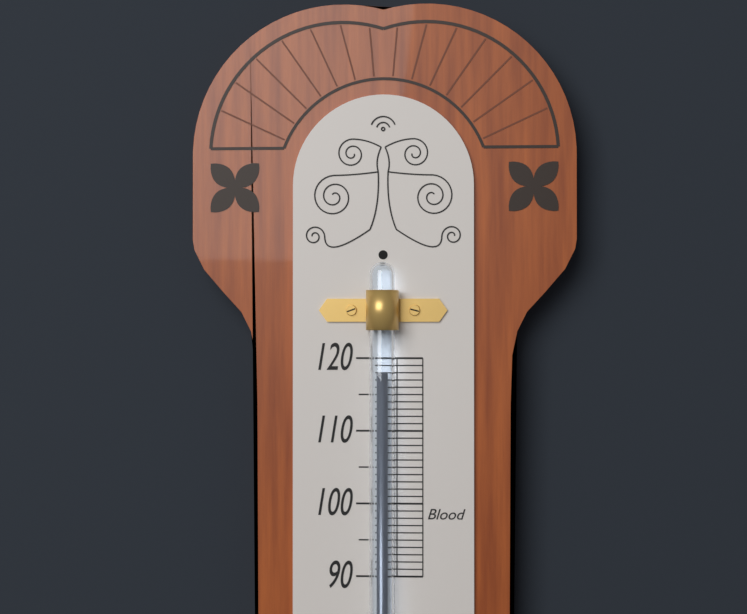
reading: 118 (no unit)
